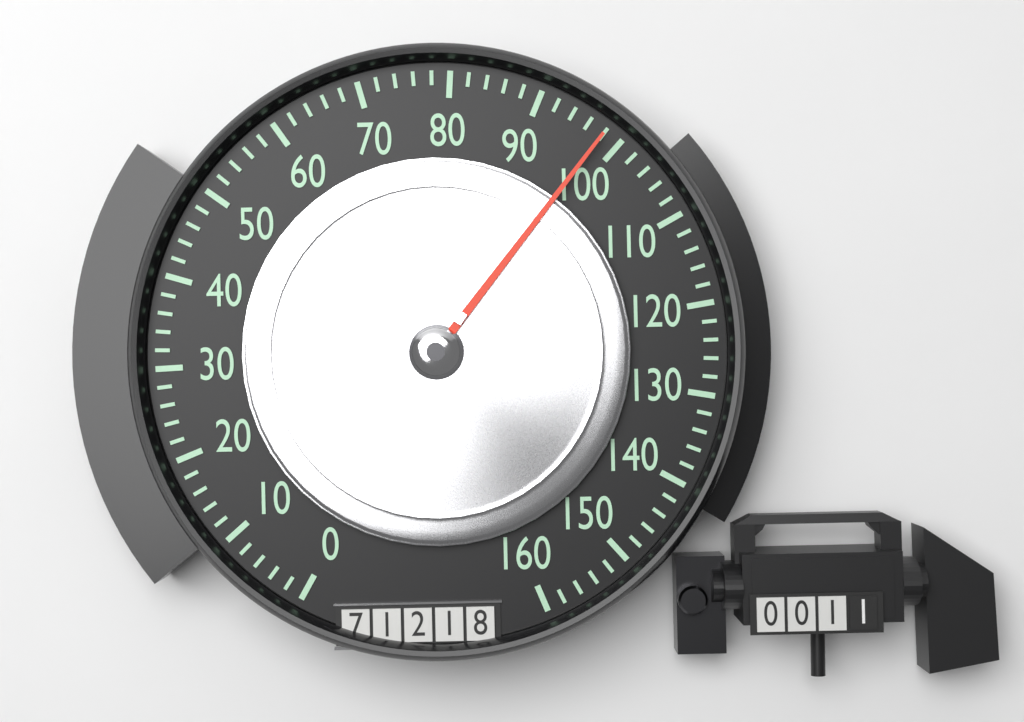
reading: 98 (no unit)
